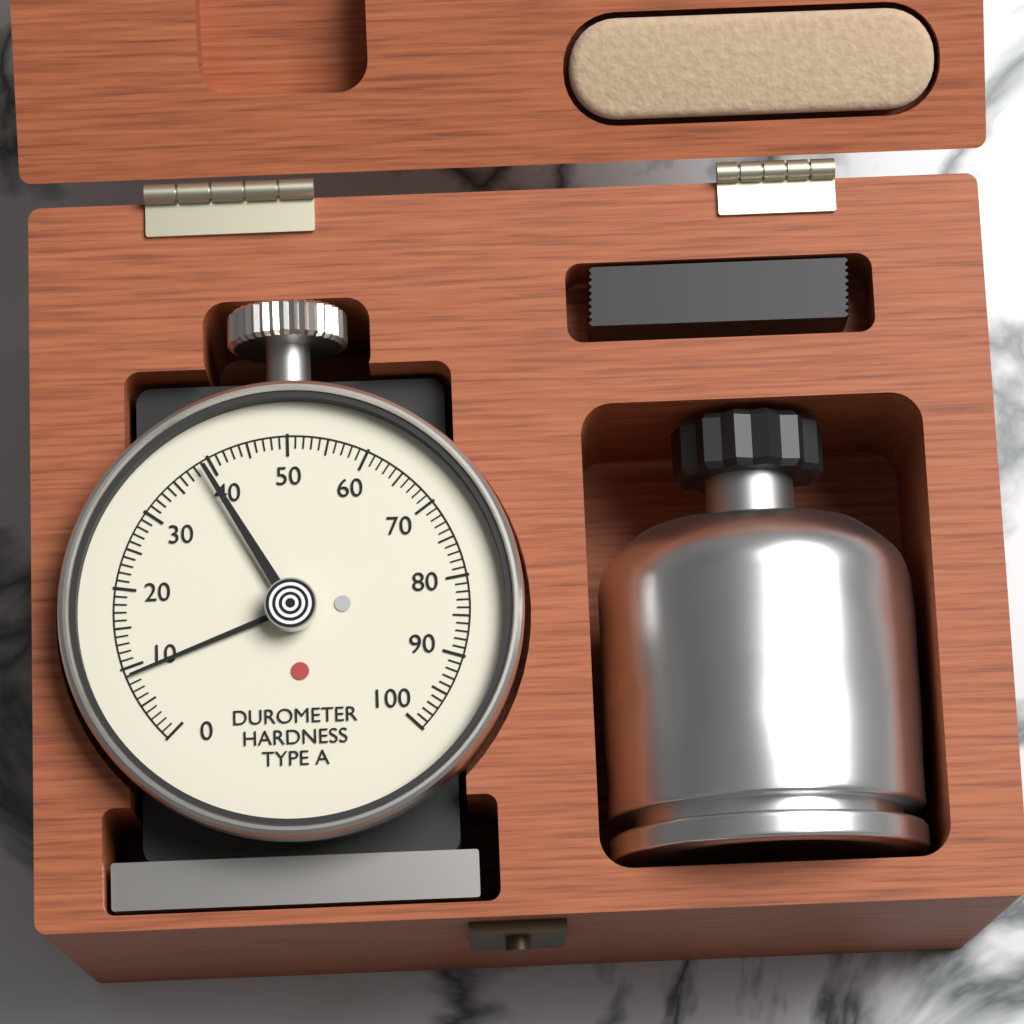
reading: 9 Shore A
